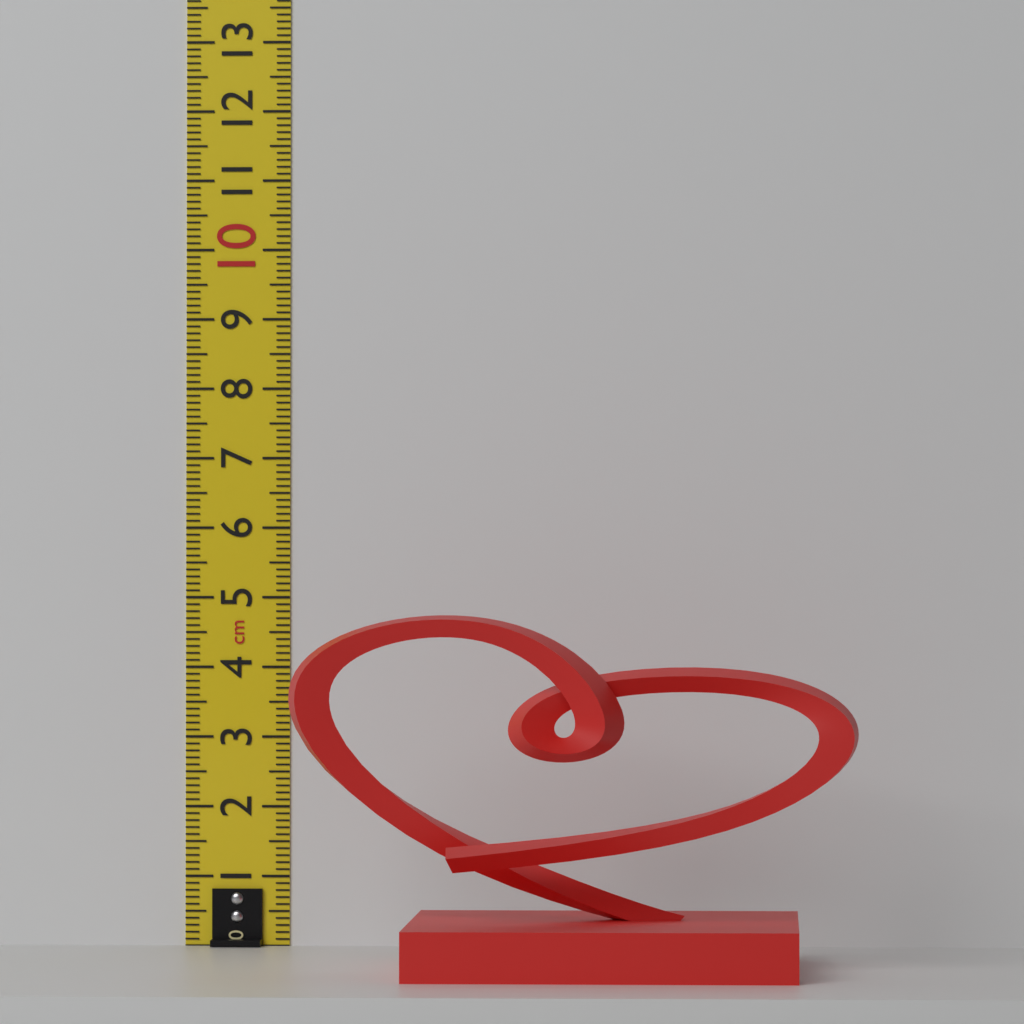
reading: 4.8 cm
